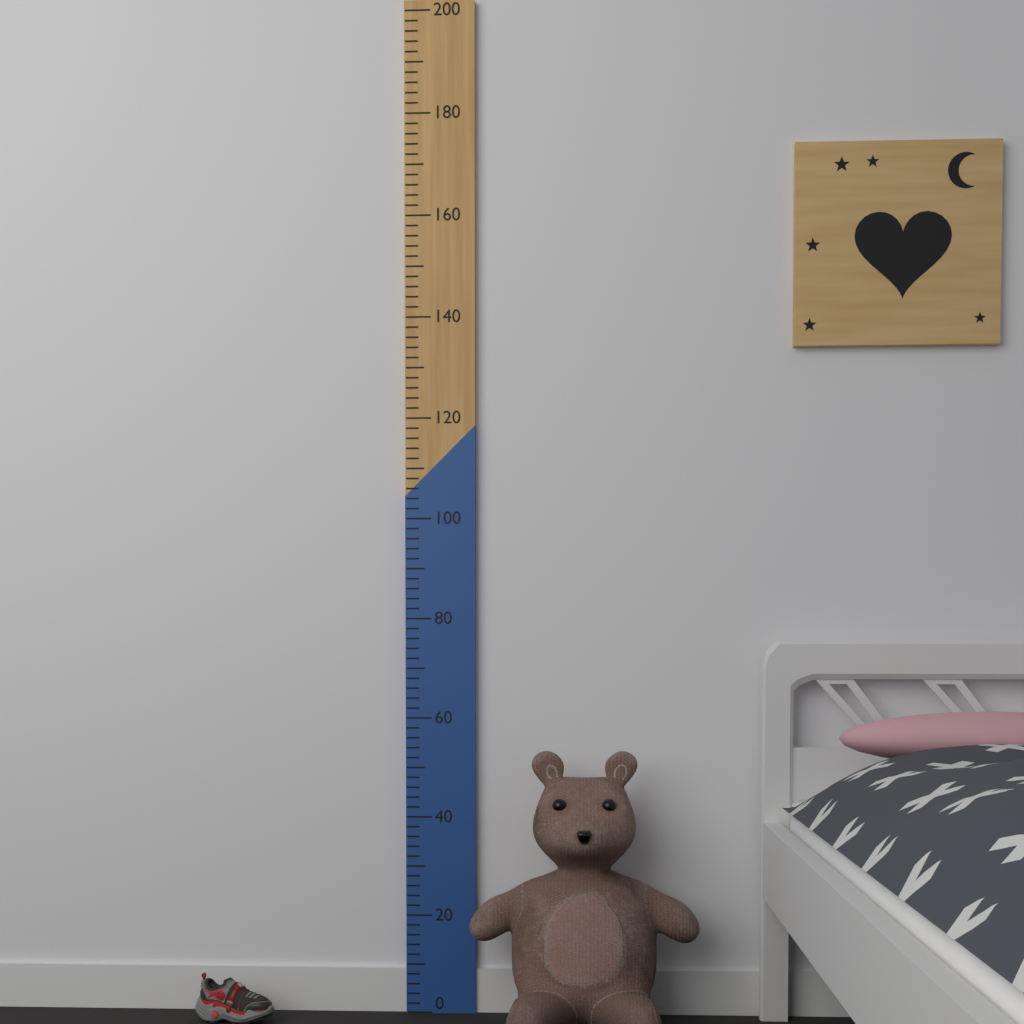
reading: 54 (no unit)
